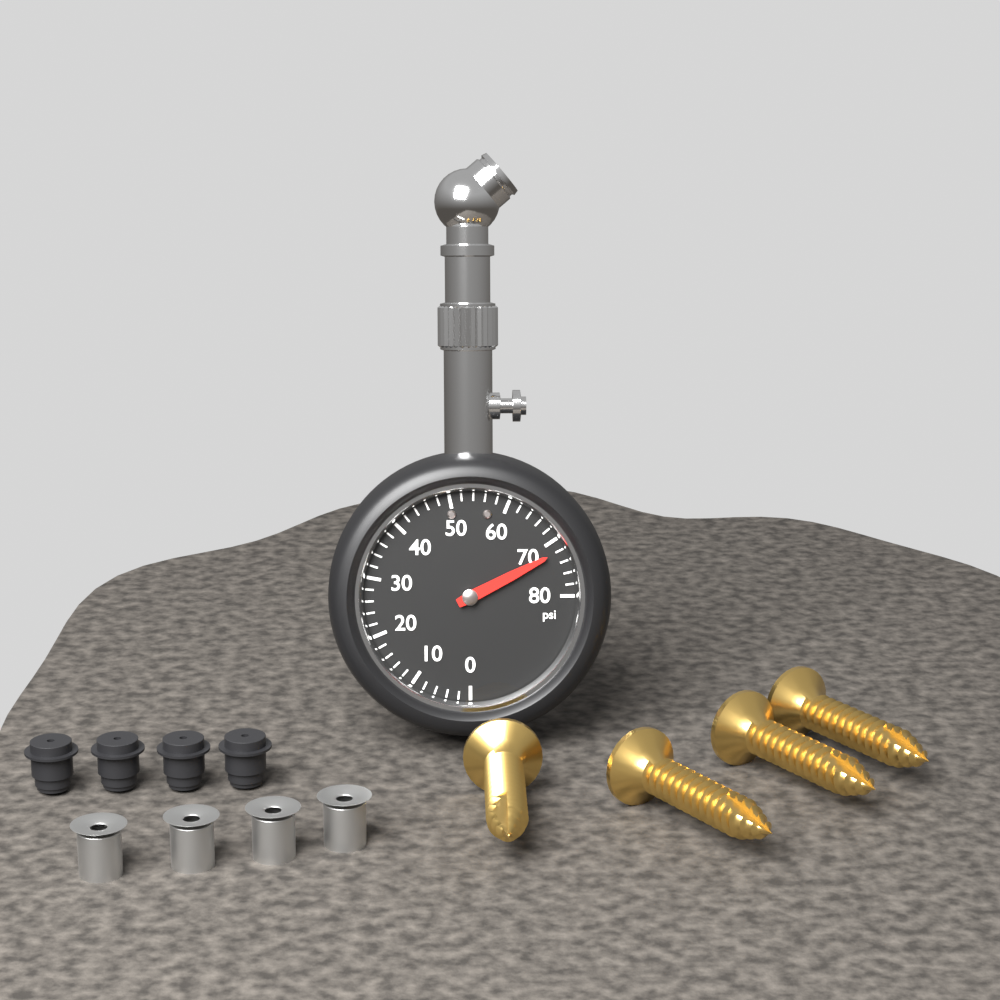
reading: 72 psi
